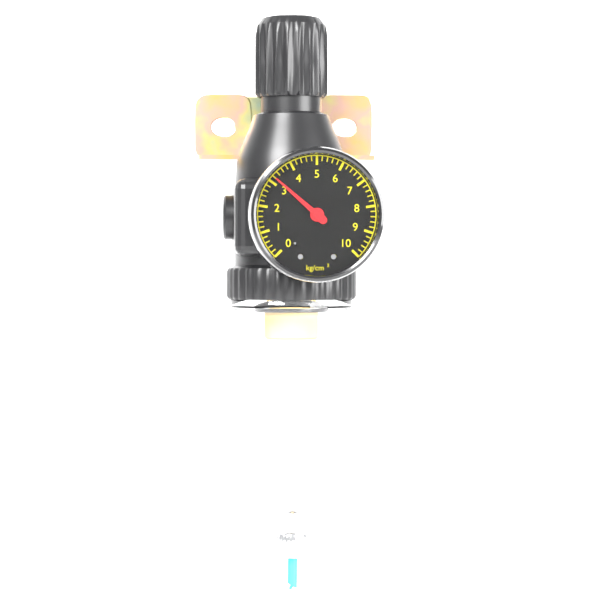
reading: 3.2 kg/cm²
